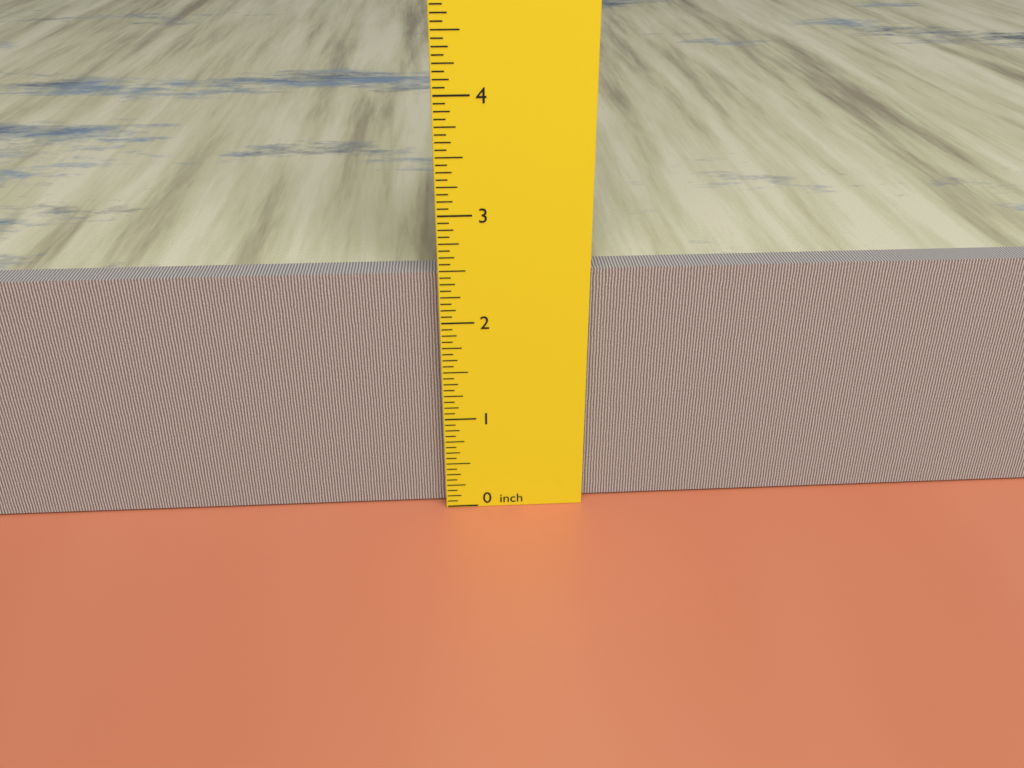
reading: 2.4375 inch
